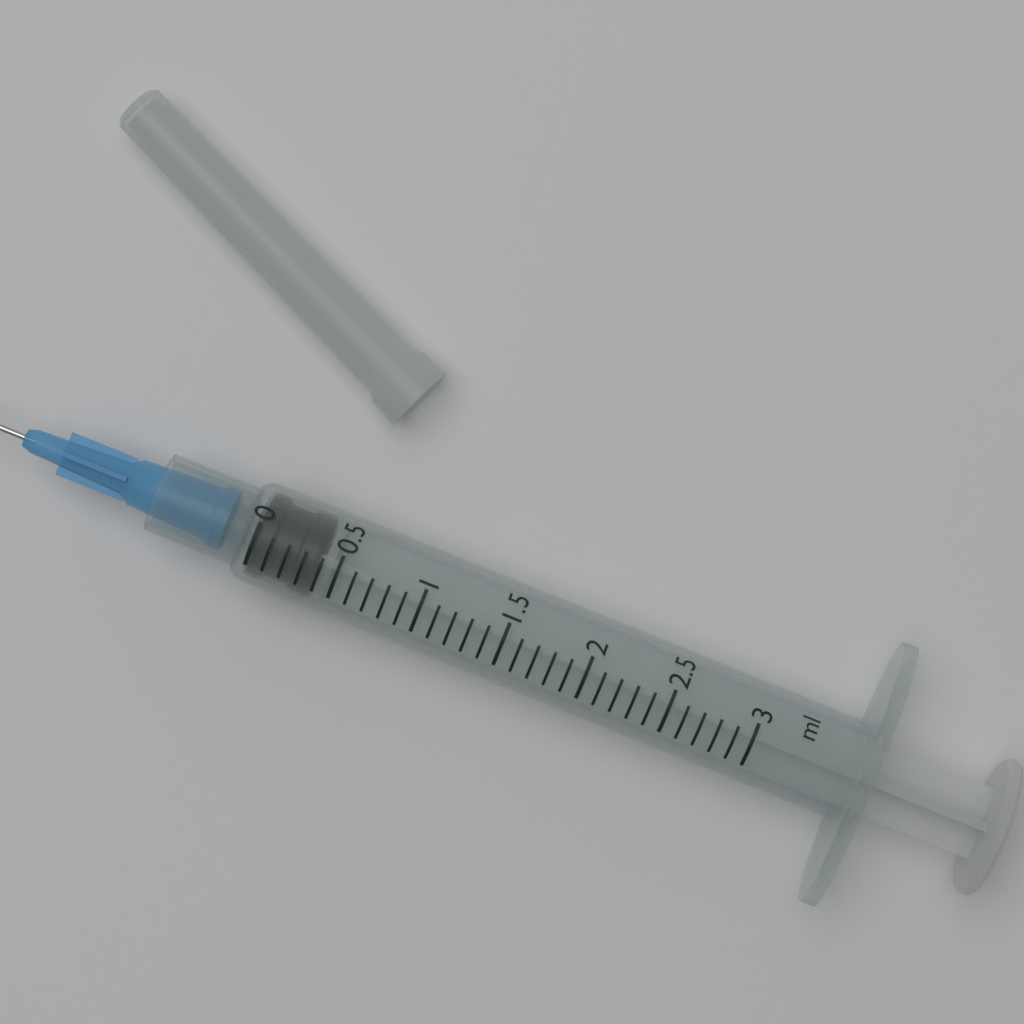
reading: 0.0 ml
